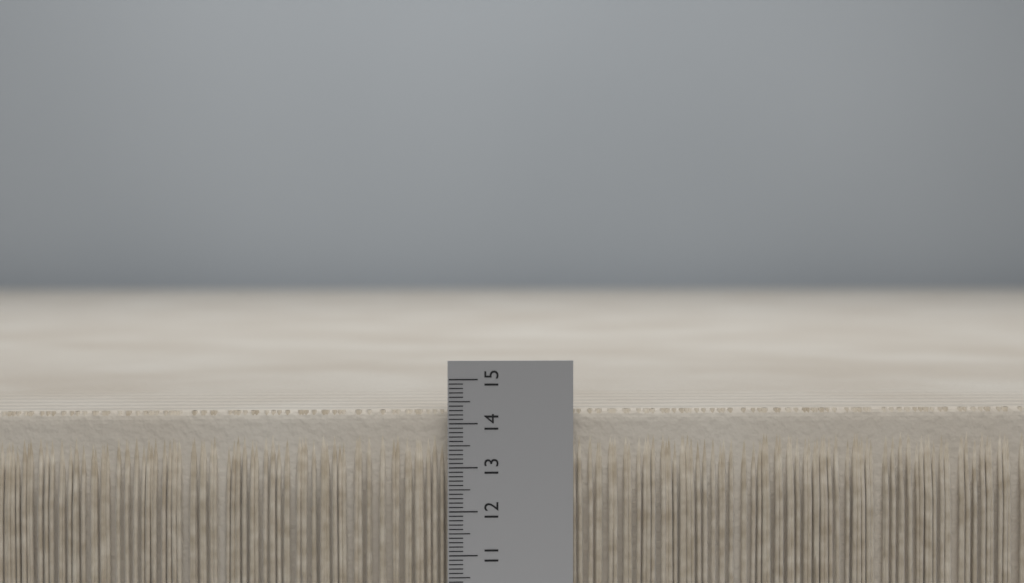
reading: 14.3 (no unit)
